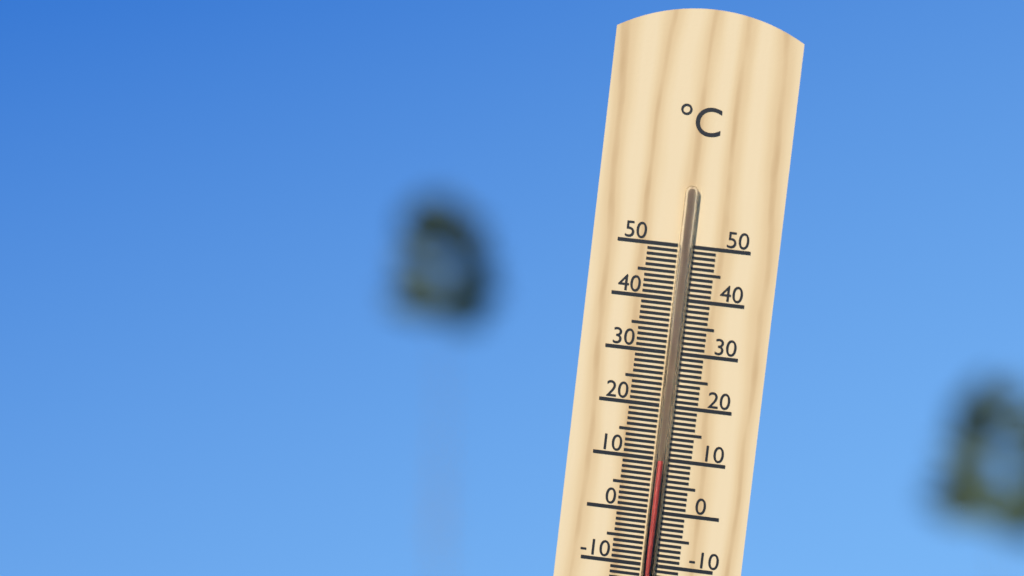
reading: 10 °C
